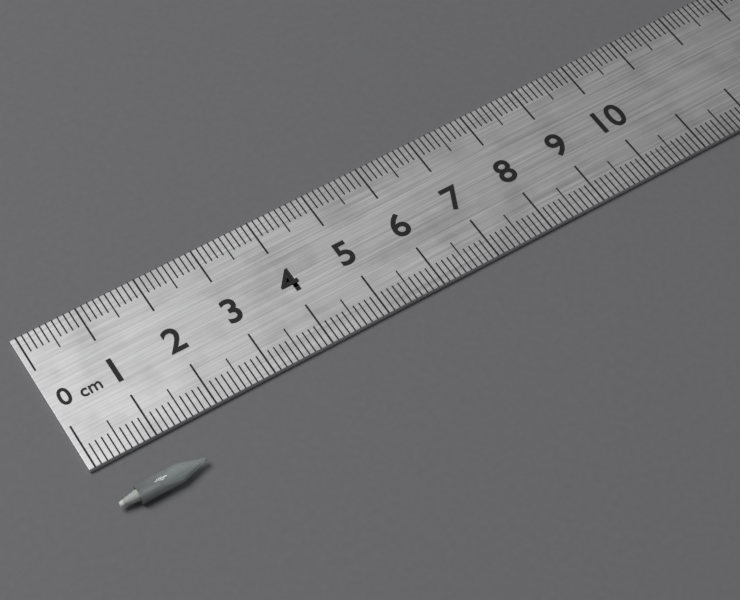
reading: 1.4 cm
